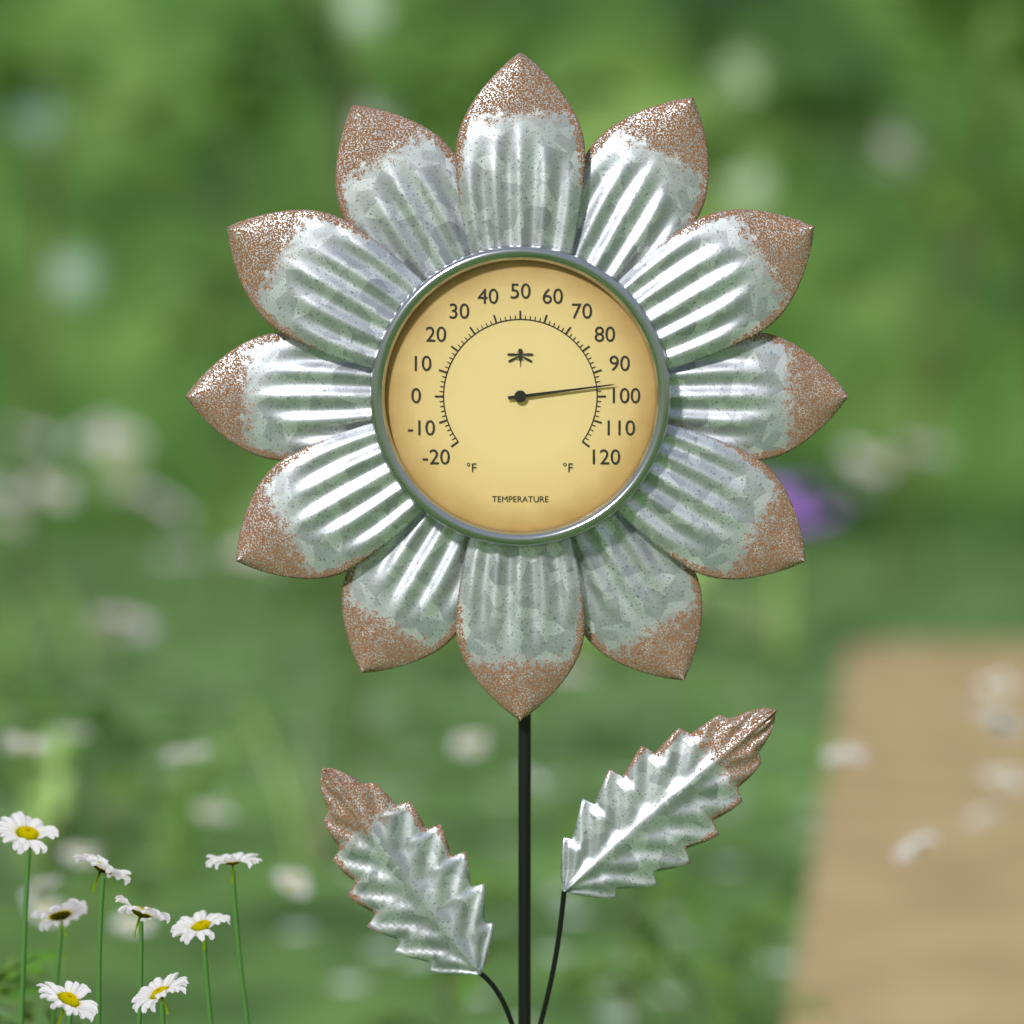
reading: 96 °F
